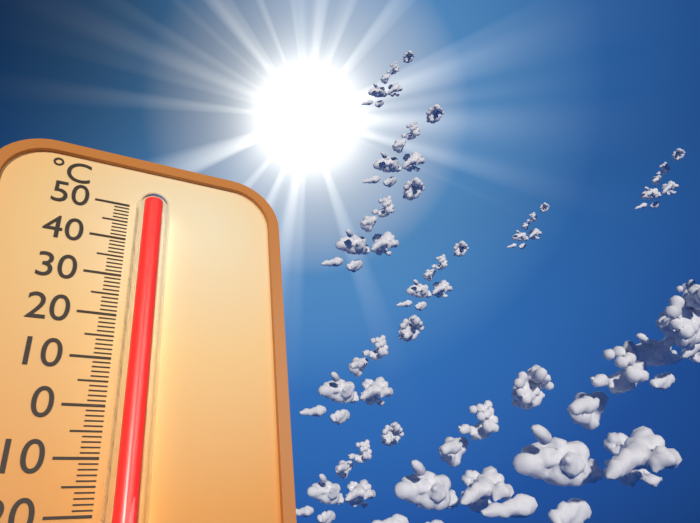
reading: 49 °C
